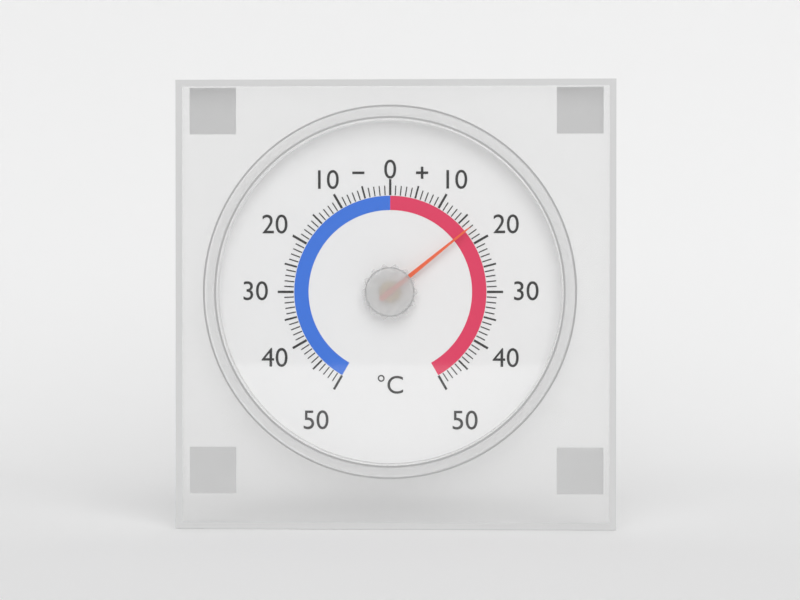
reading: 17 °C
